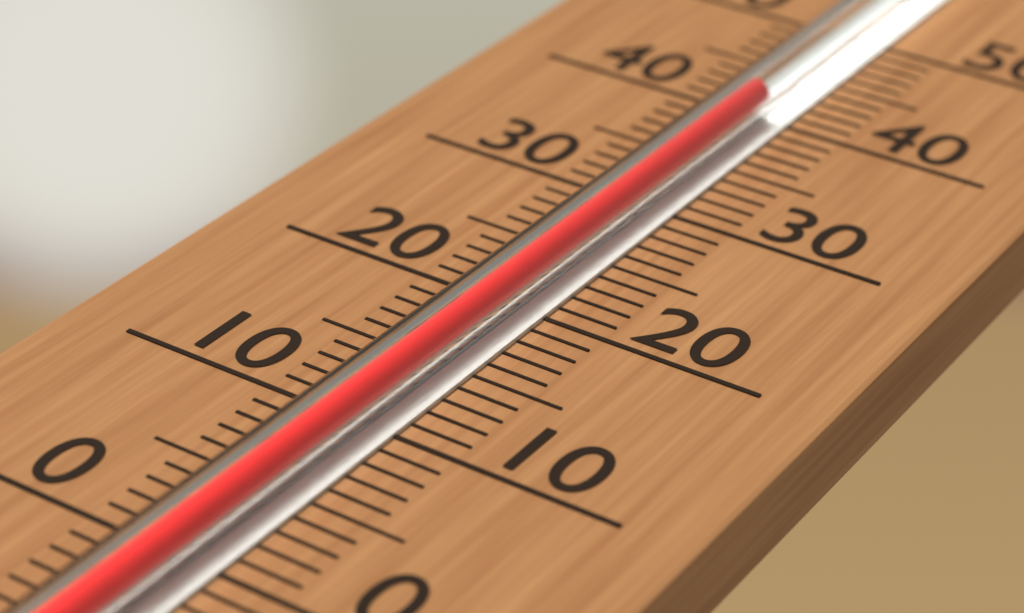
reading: 39.5 °C
